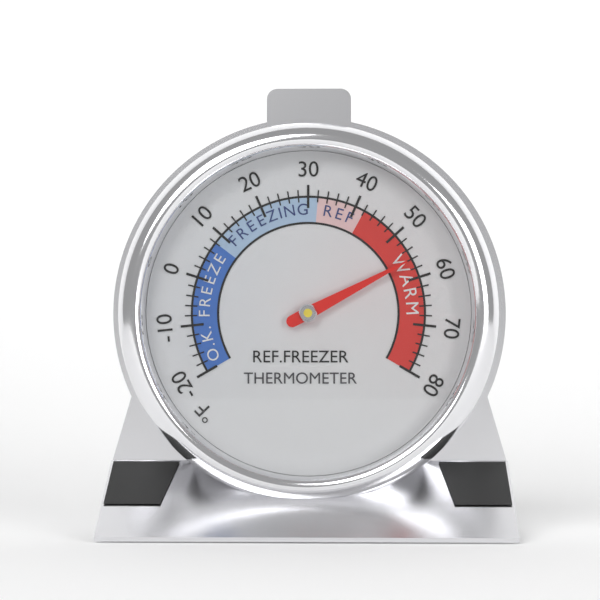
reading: 56 °F
